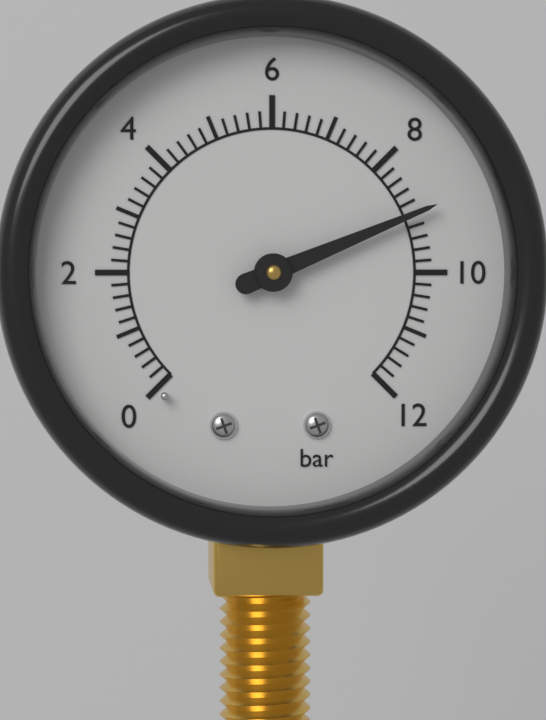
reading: 9.0 bar
